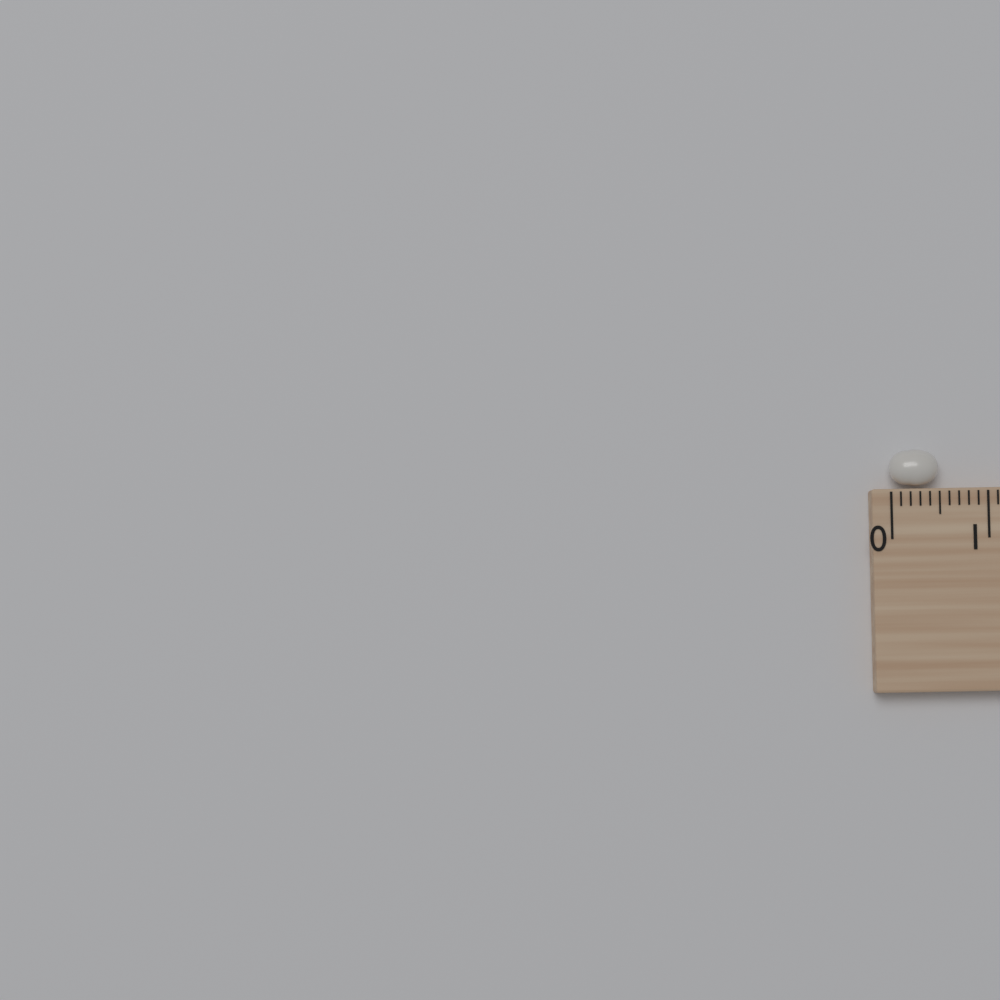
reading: 0.5 cm
